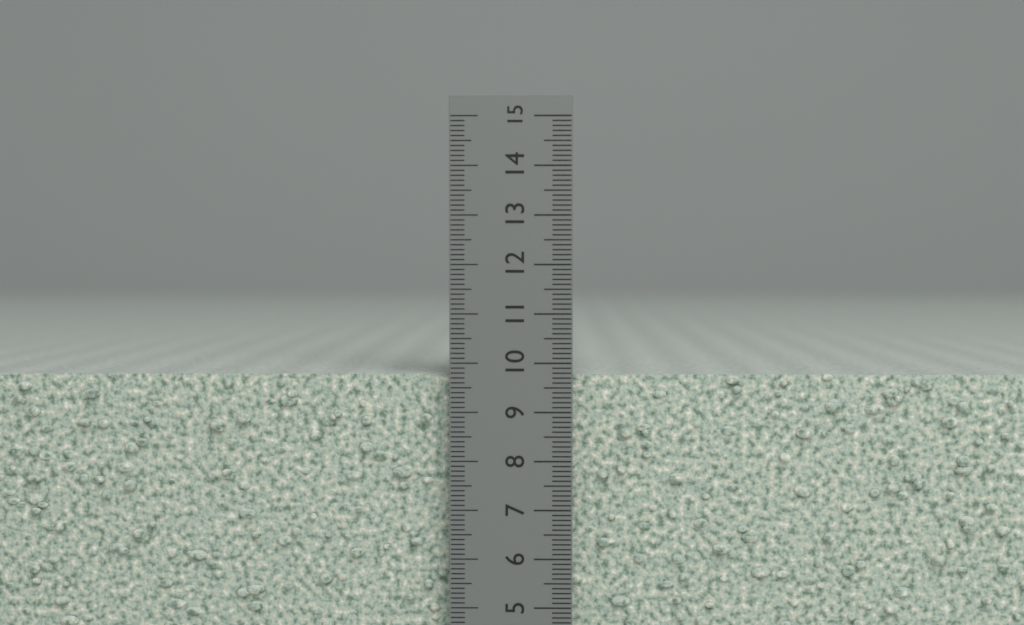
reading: 9.8 cm
